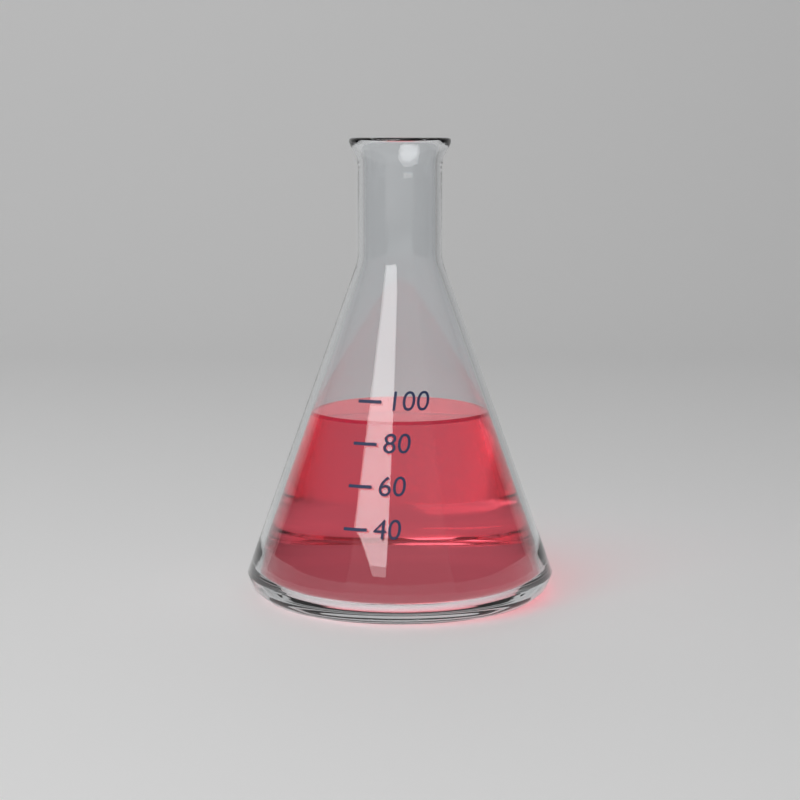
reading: 90 (no unit)
